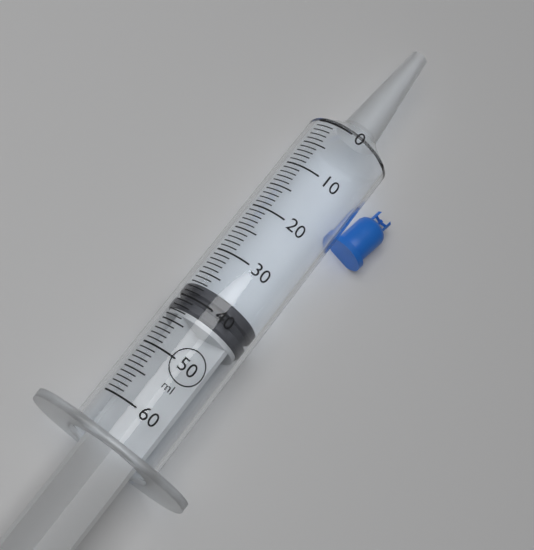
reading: 37 ml
